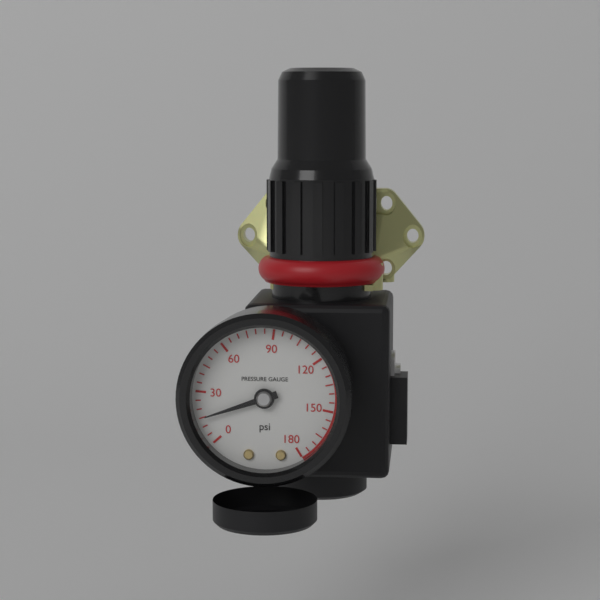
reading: 15 psi
